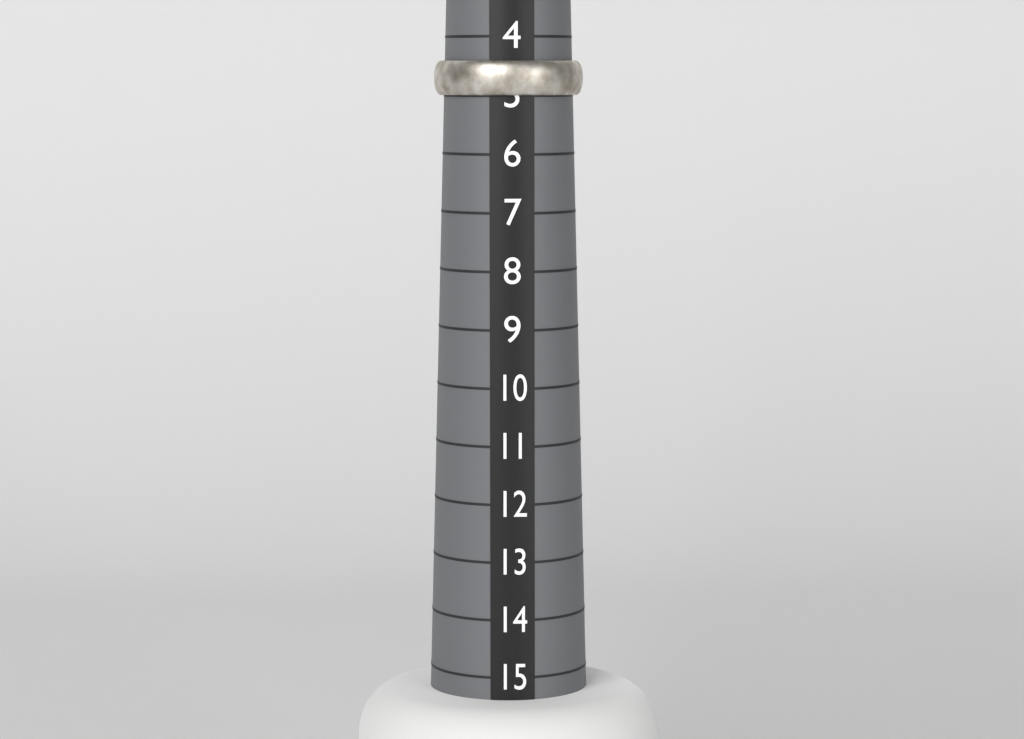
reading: 5 (no unit)
